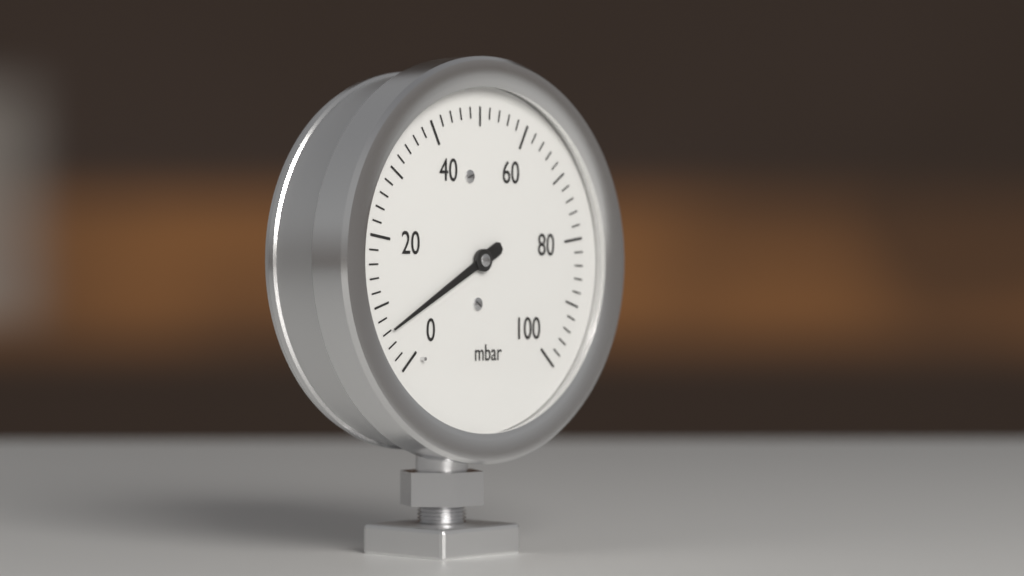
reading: 6 mbar
